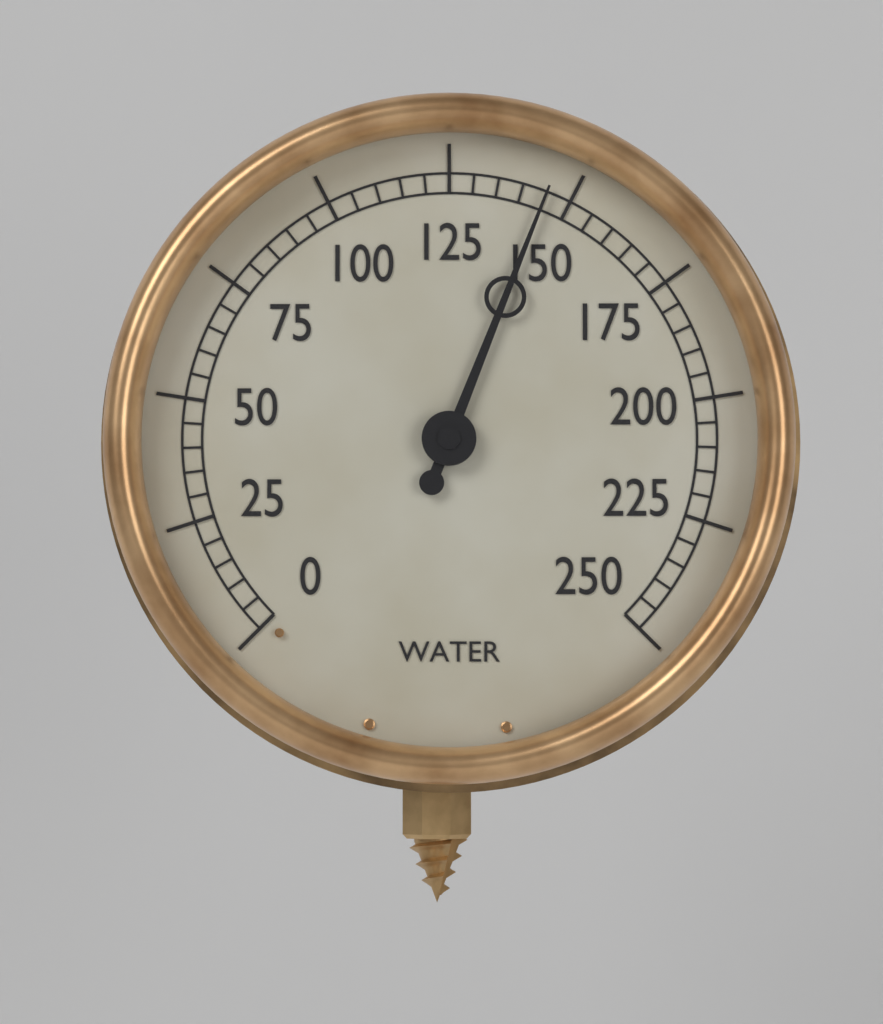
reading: 145 (no unit)
